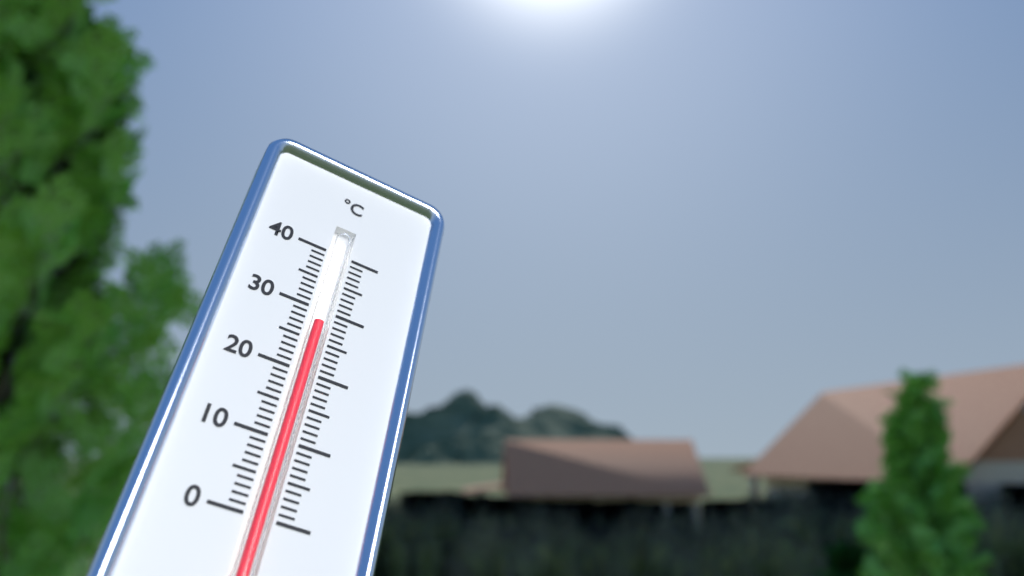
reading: 28 °C
